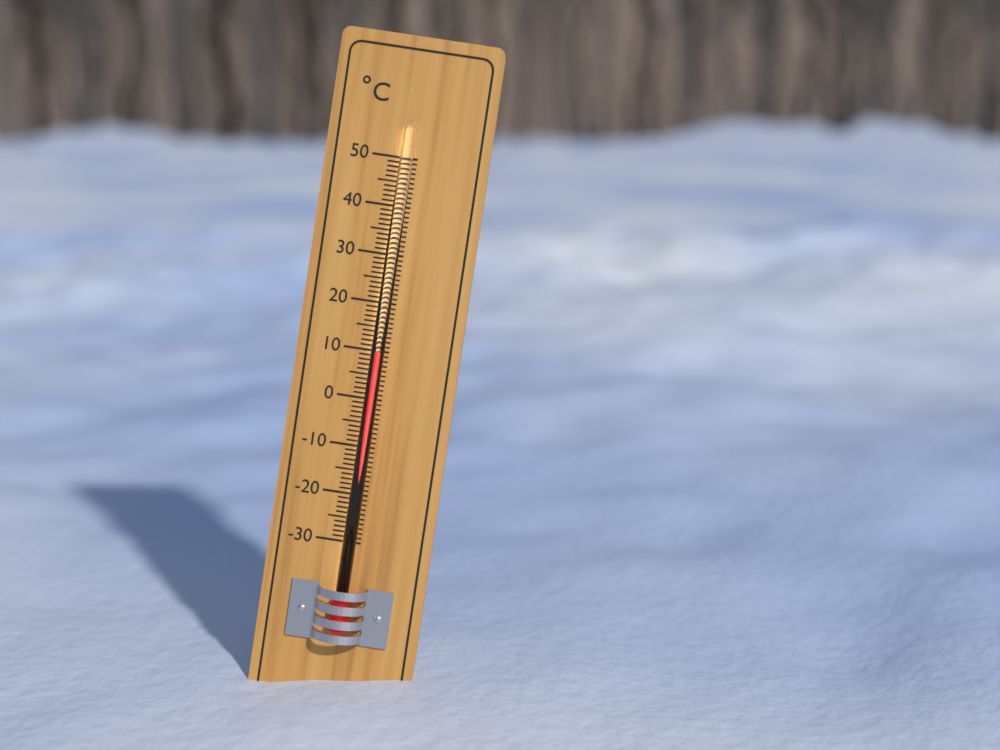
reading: 10 °C
